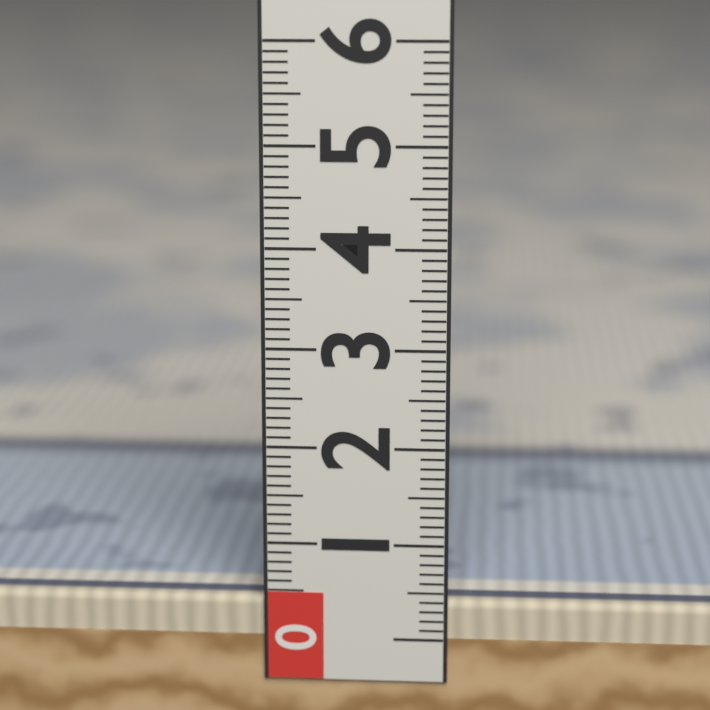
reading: 0.4 (no unit)
